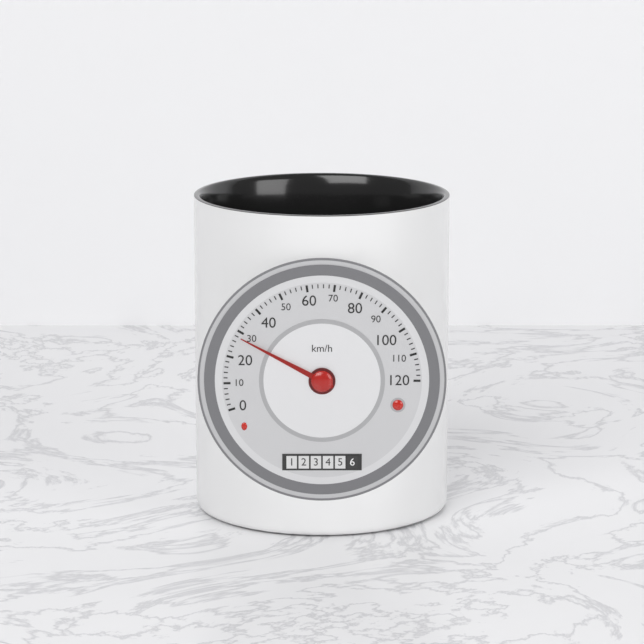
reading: 28 km/h
